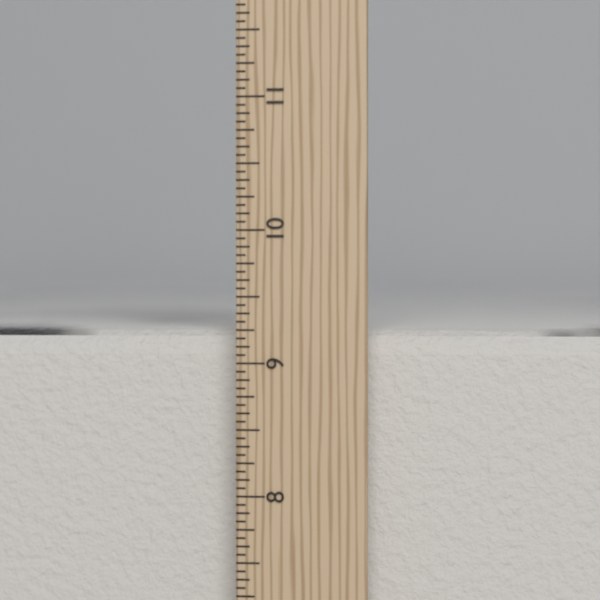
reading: 9.2500 in
